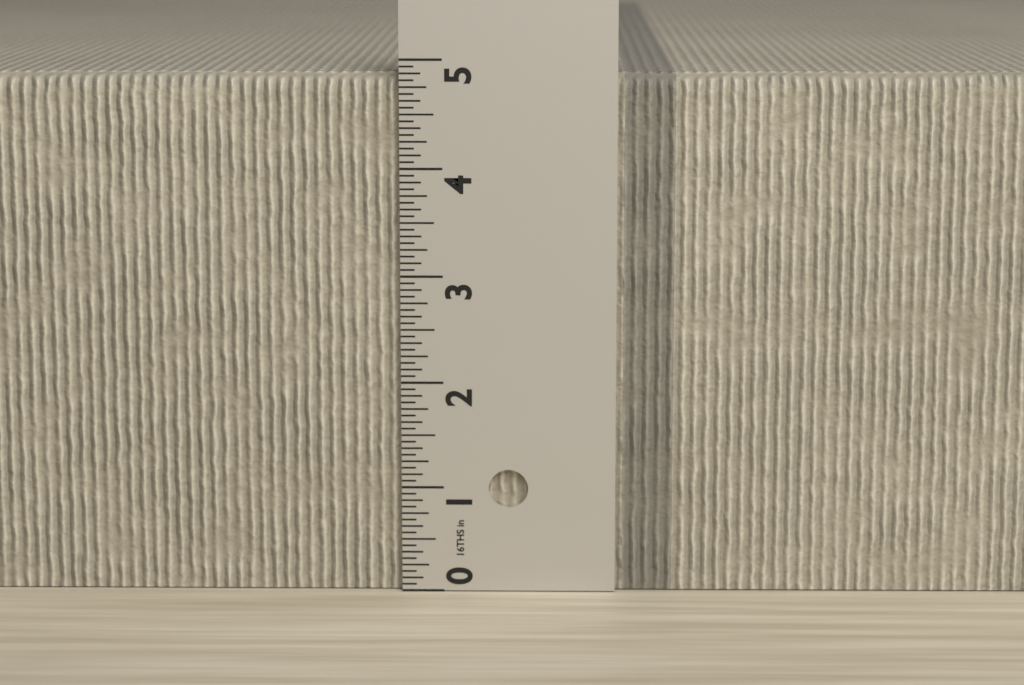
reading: 4.8750 in
